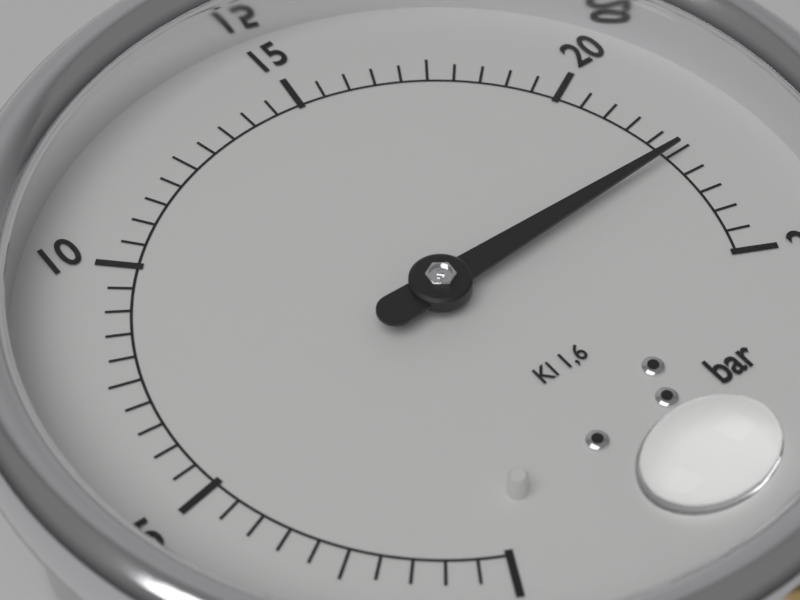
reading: 22.5 bar
